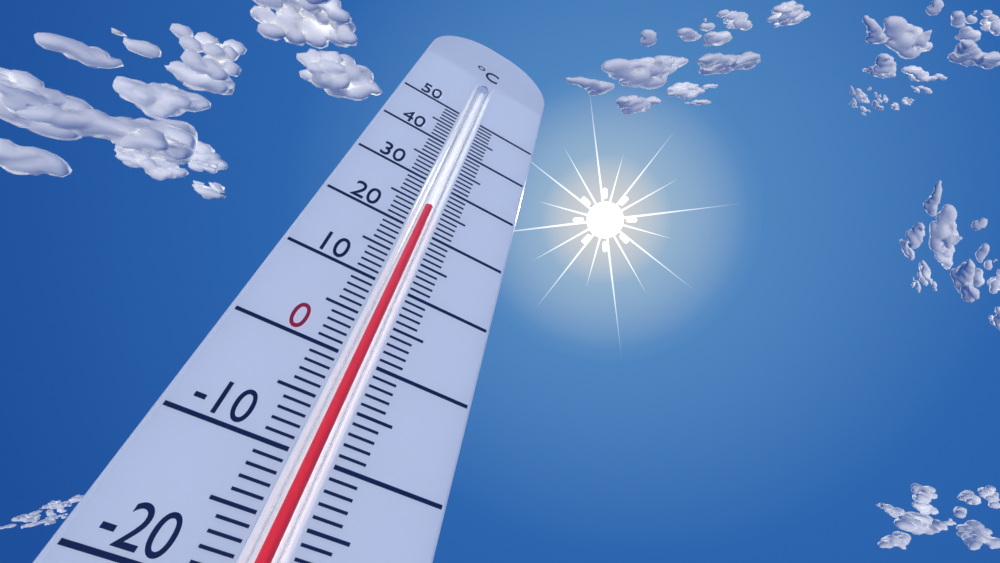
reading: 25 °C
